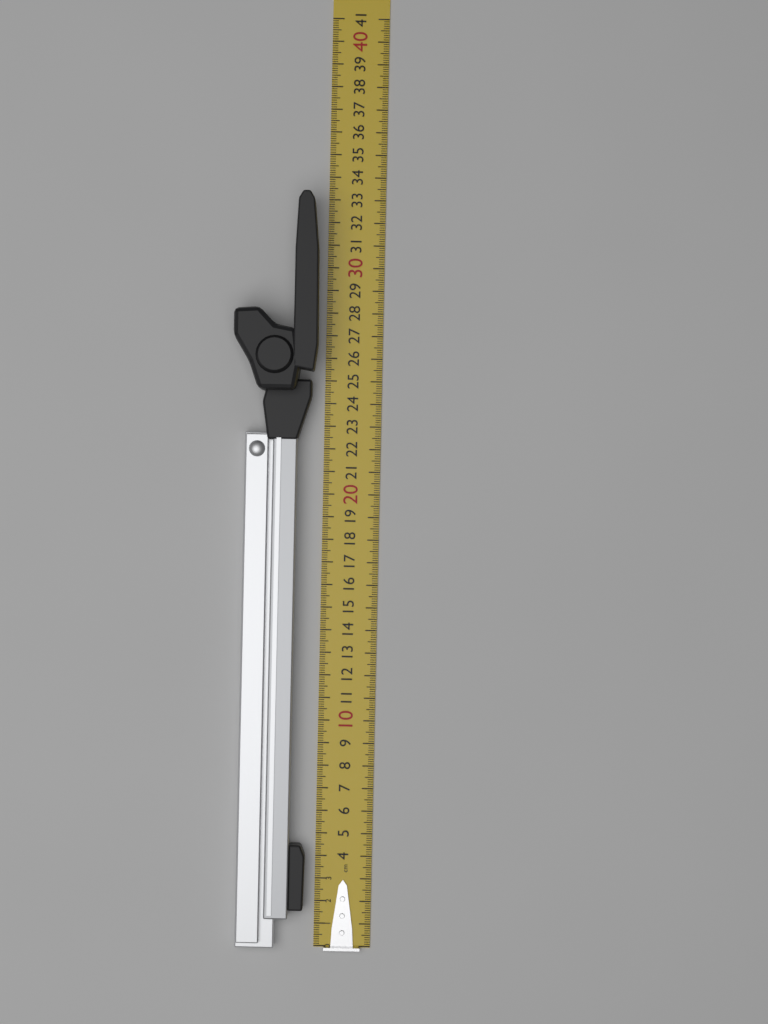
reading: 33.1 cm
